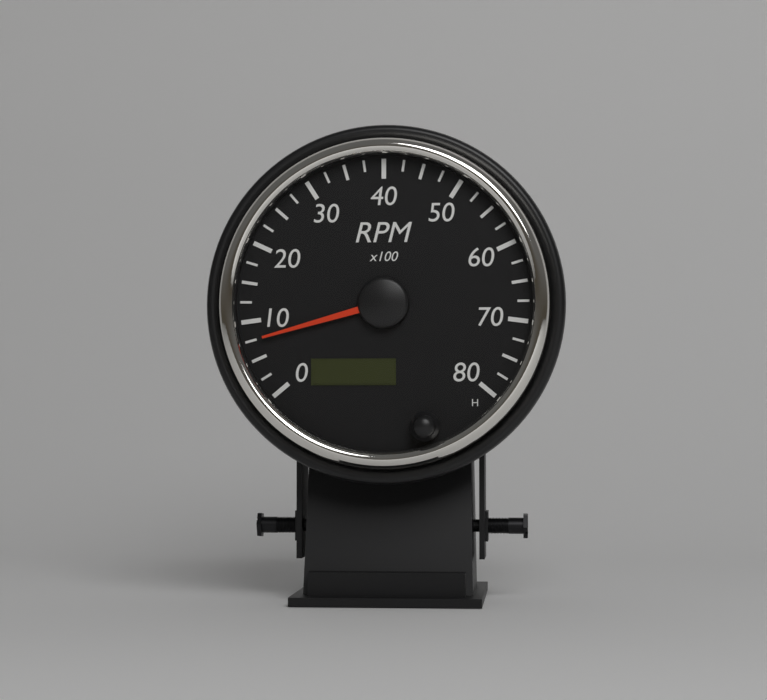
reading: 750 RPM
